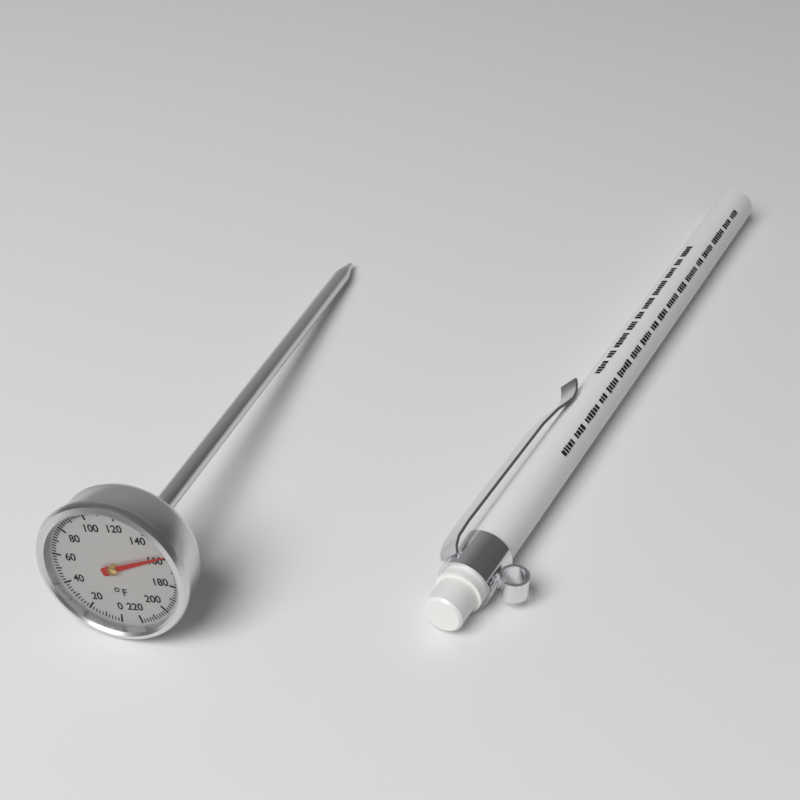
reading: 158 °F
